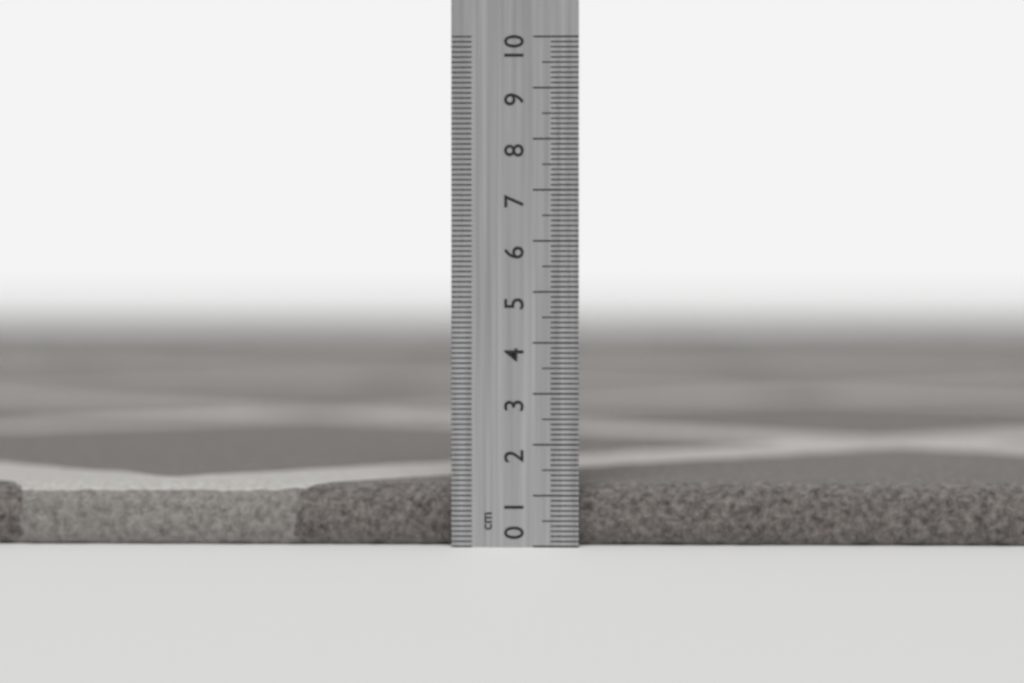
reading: 1.2 cm
